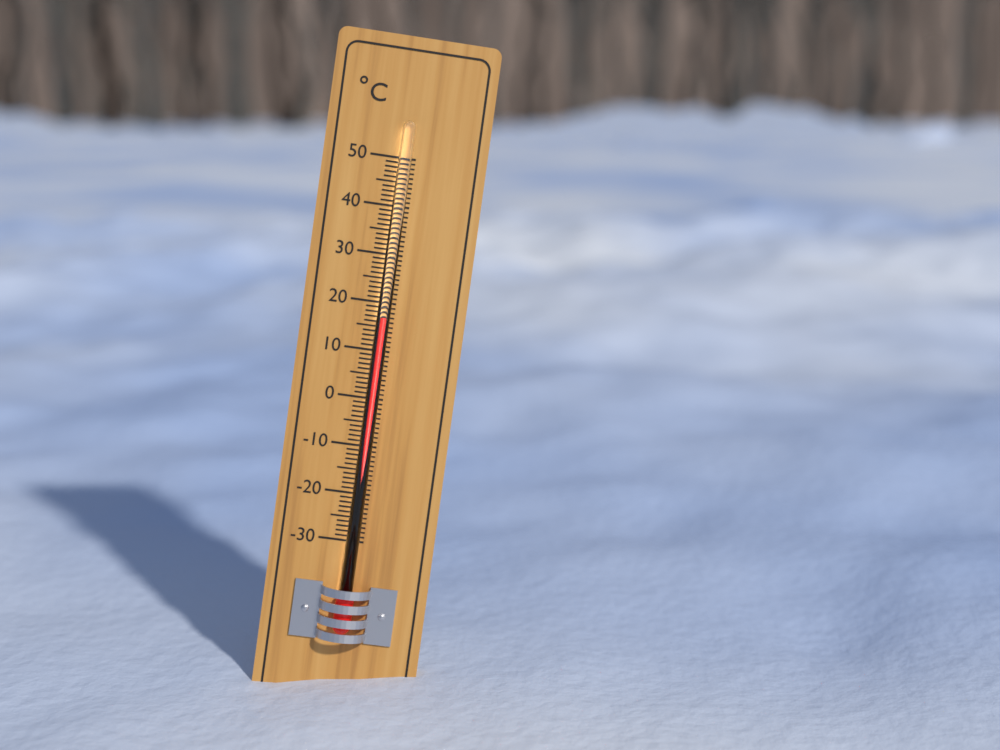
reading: 17 °C
